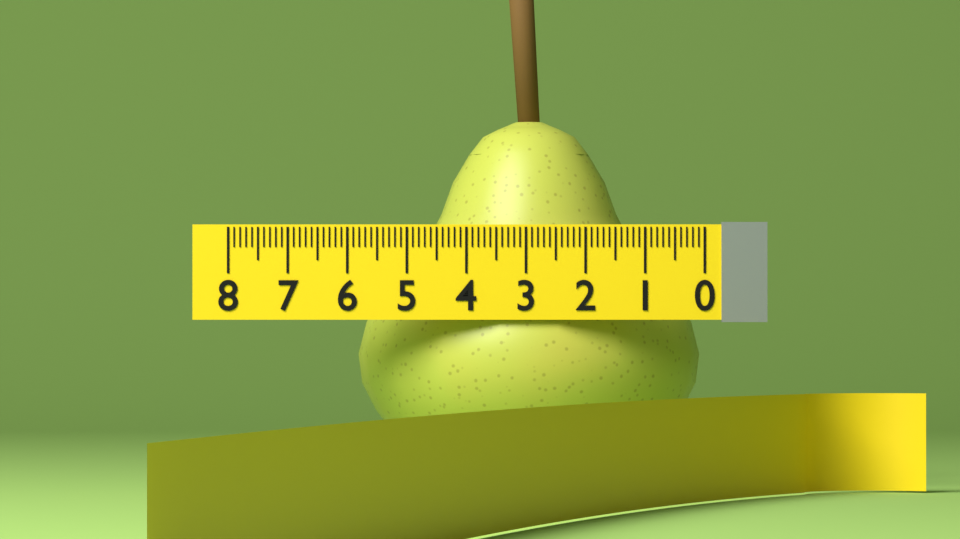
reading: 5.9 (no unit)
